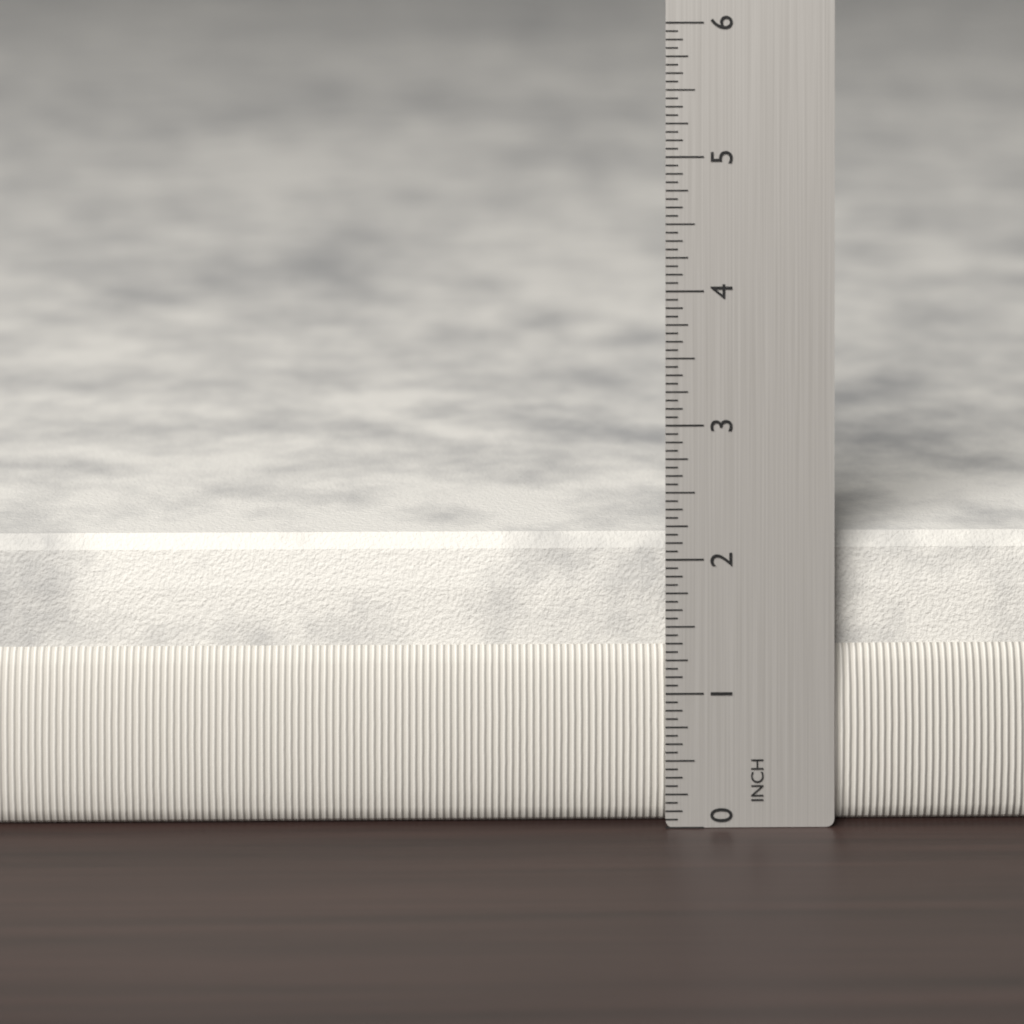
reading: 2.1250 in
